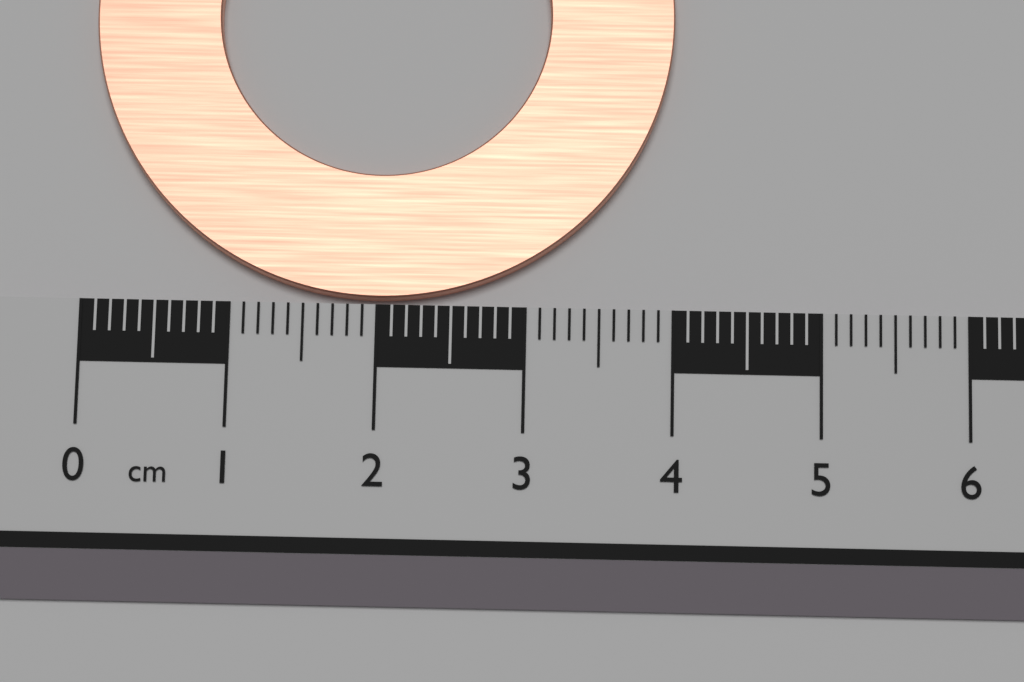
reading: 4.0 cm
